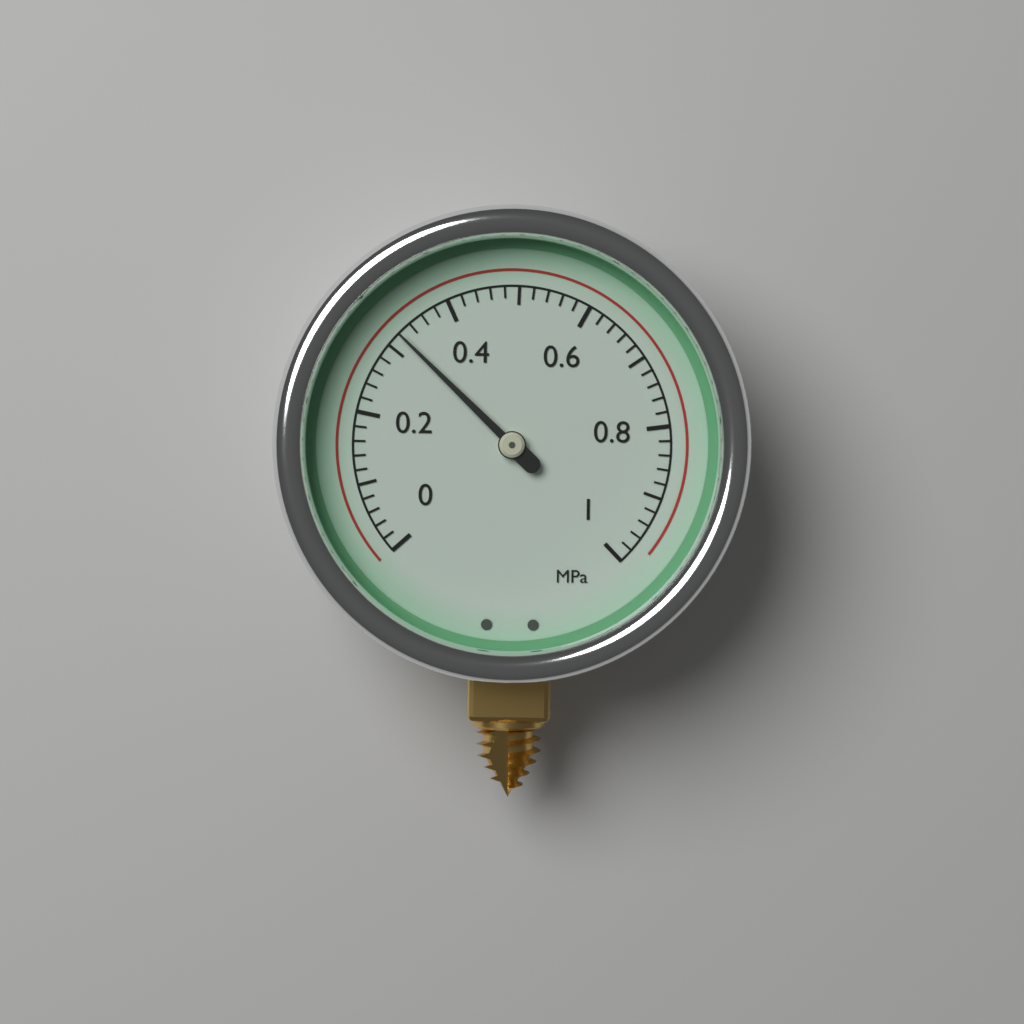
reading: 0.32 MPa
